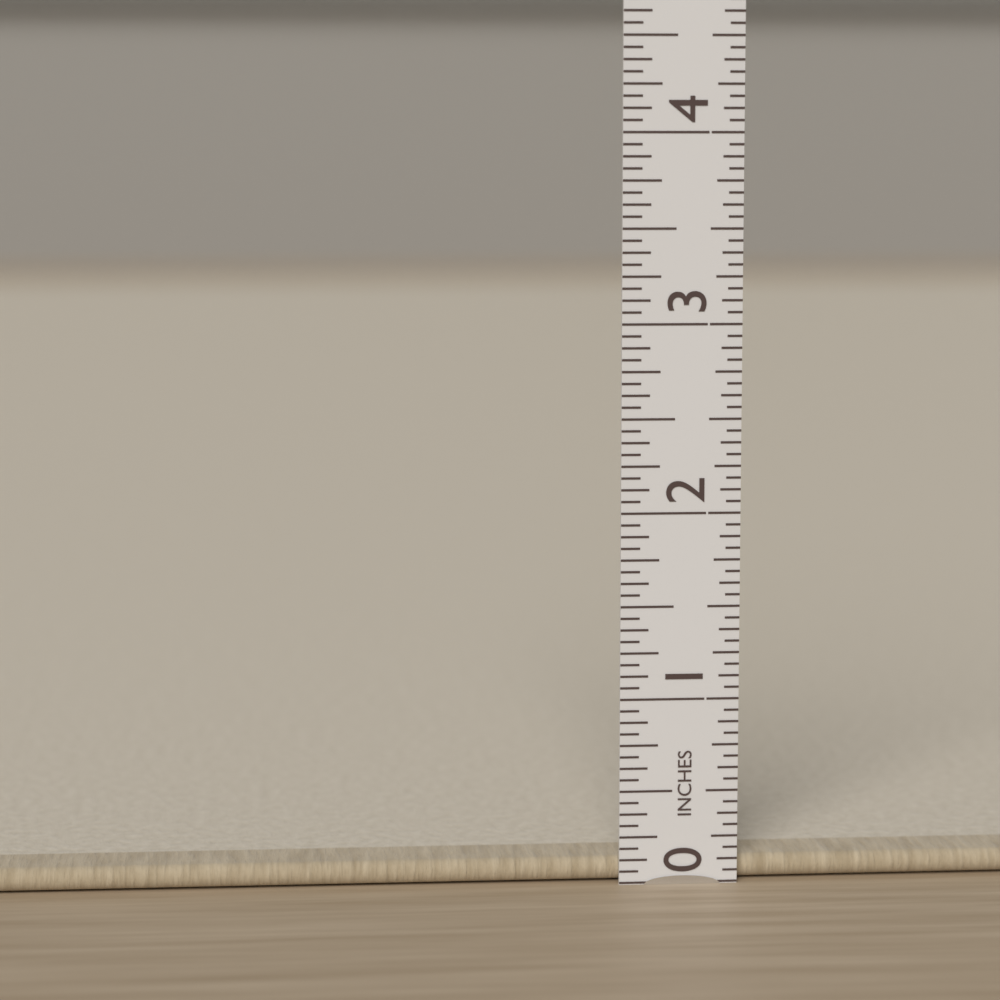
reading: 0.1250 in
